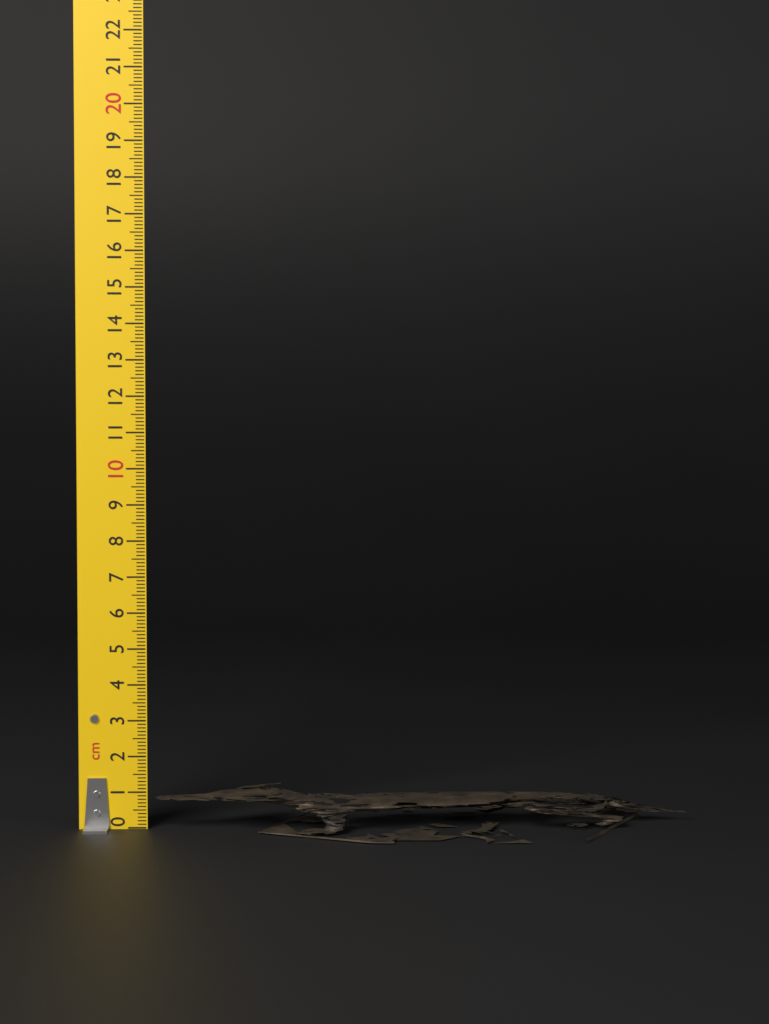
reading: 1.0 cm
